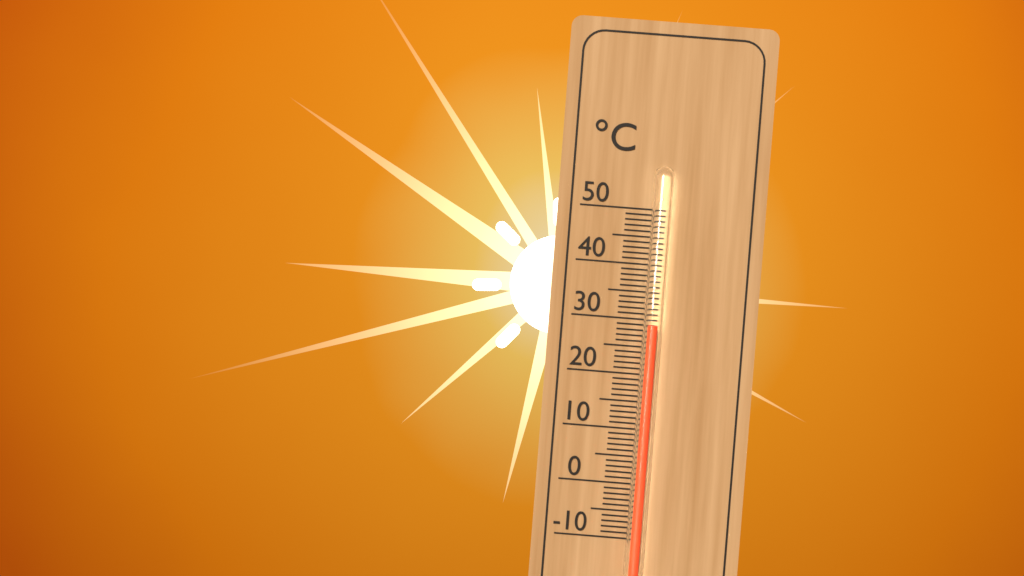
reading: 29 °C
